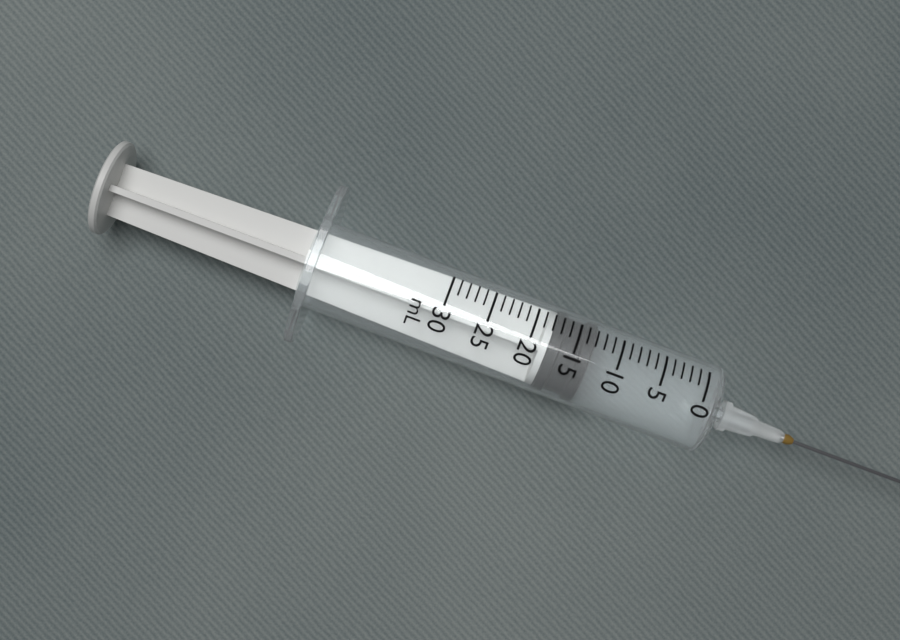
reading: 13 mL
